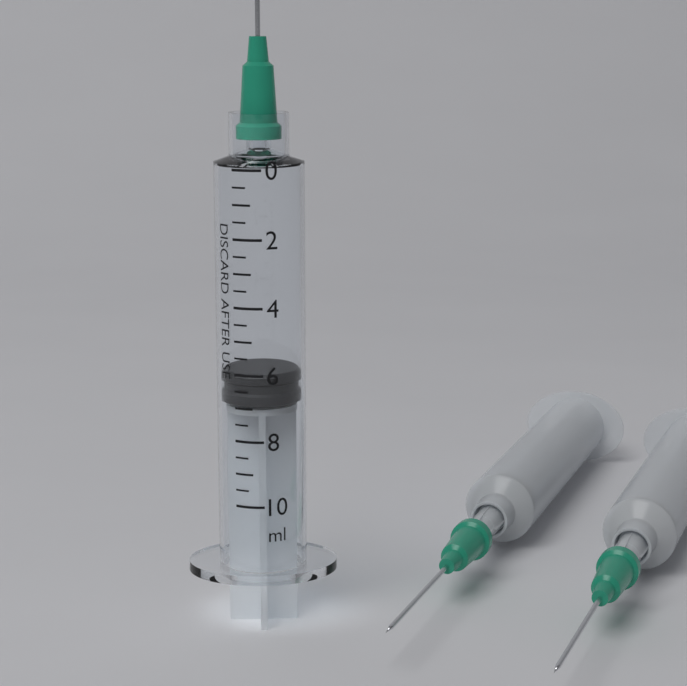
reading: 6.0 ml
